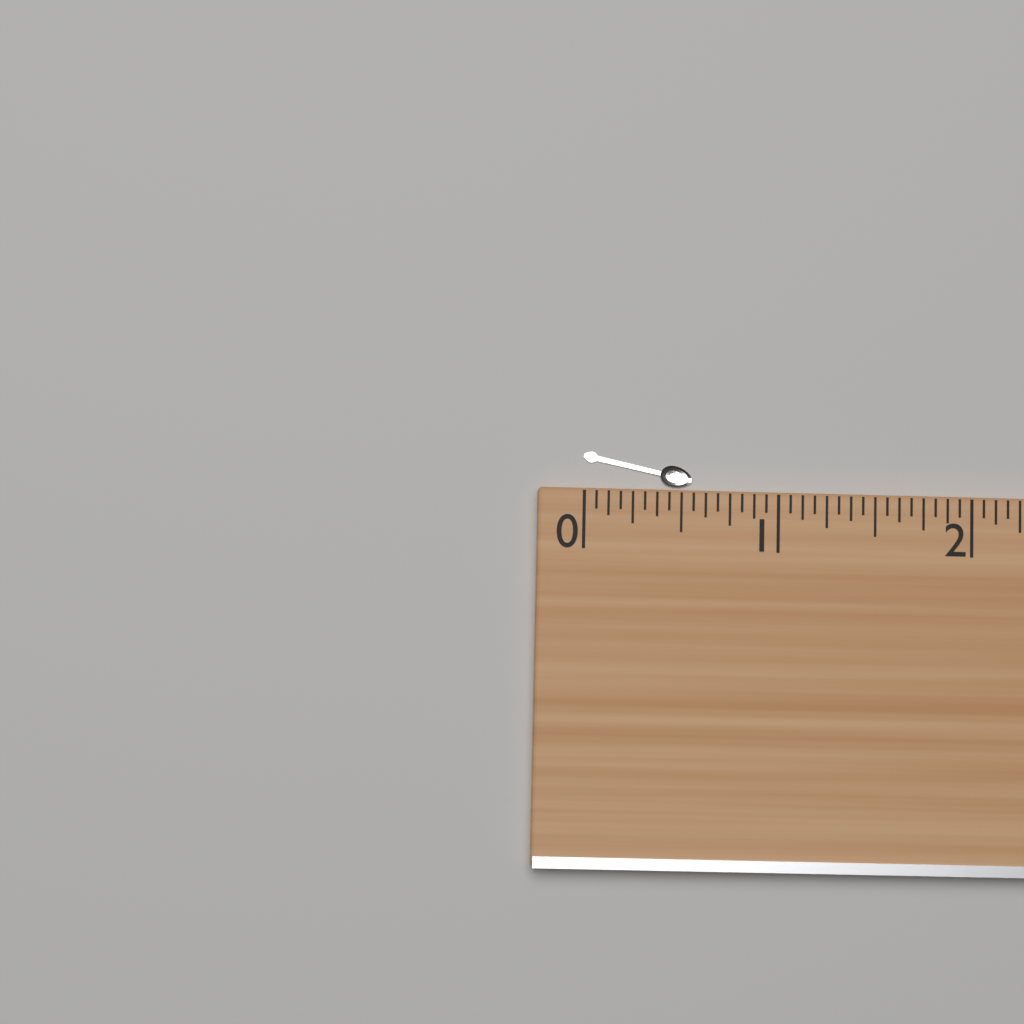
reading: 0.5625 (no unit)
